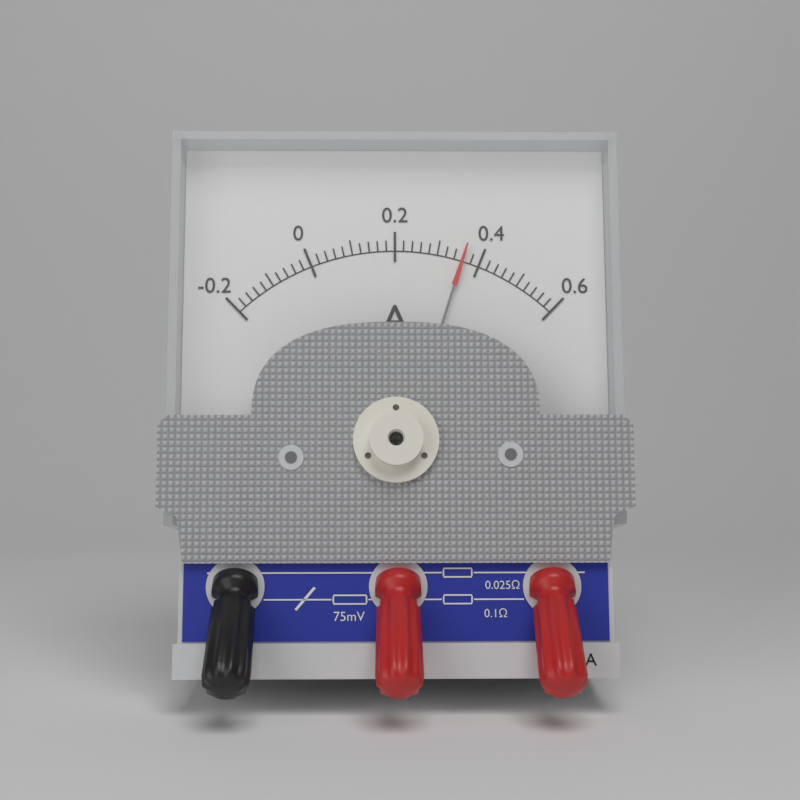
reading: 0.36 A
